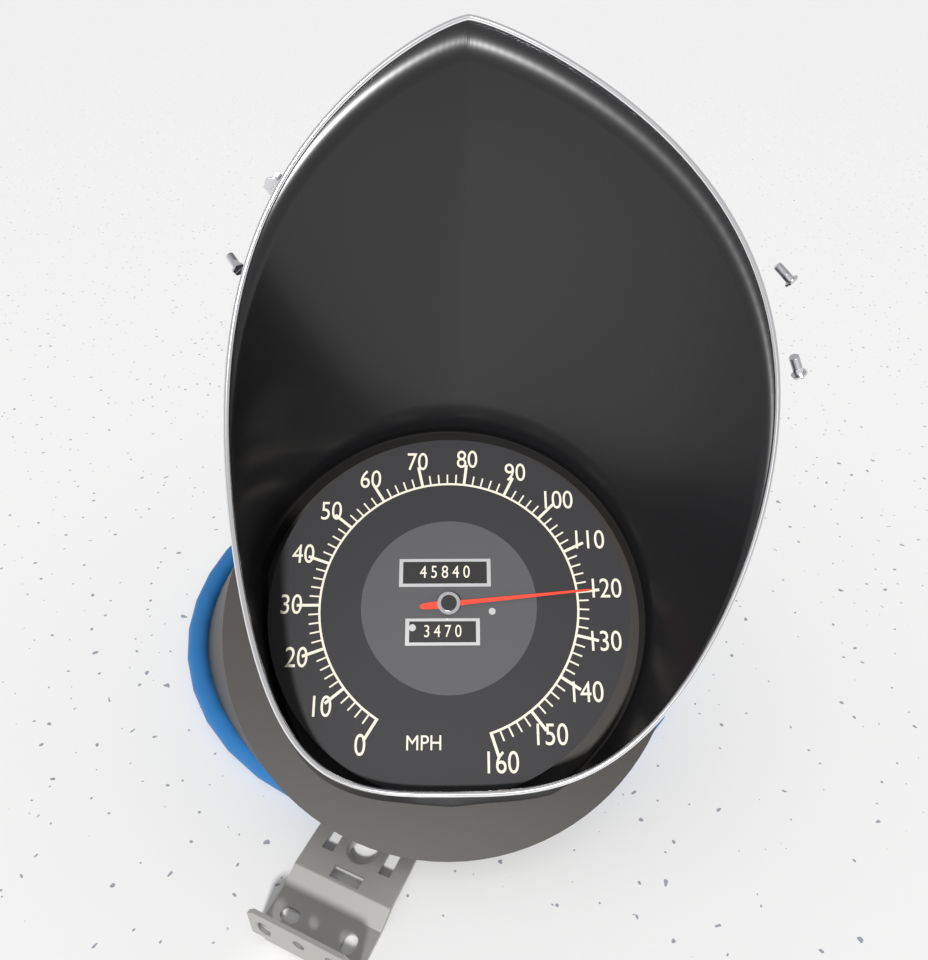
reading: 120 MPH
